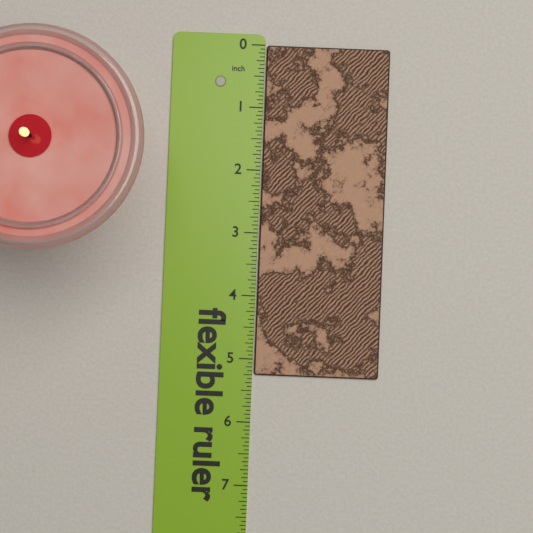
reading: 5.2500 in
